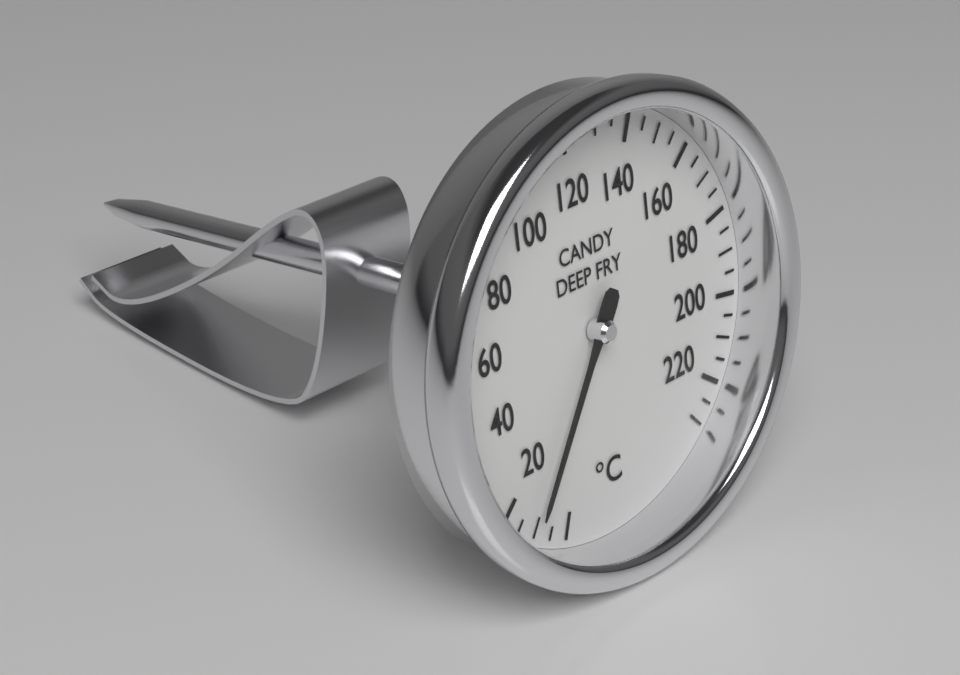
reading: 10 °C
